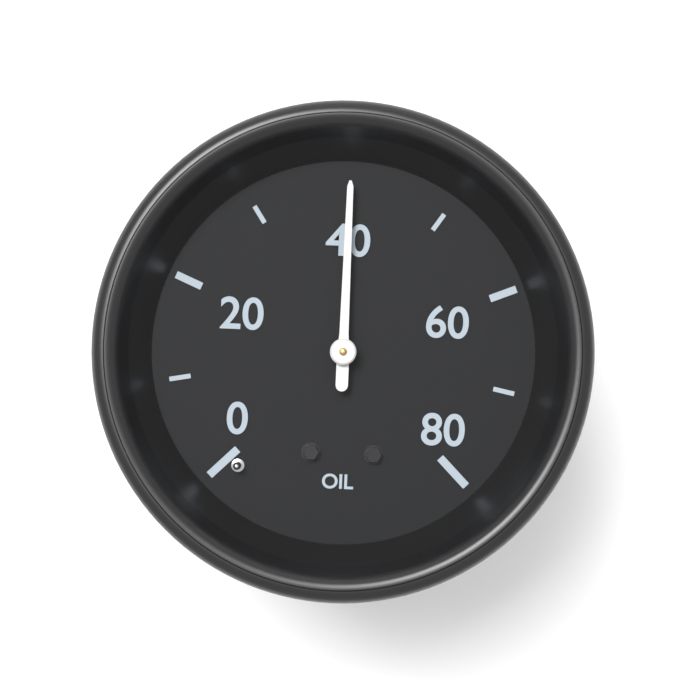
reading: 40 (no unit)
